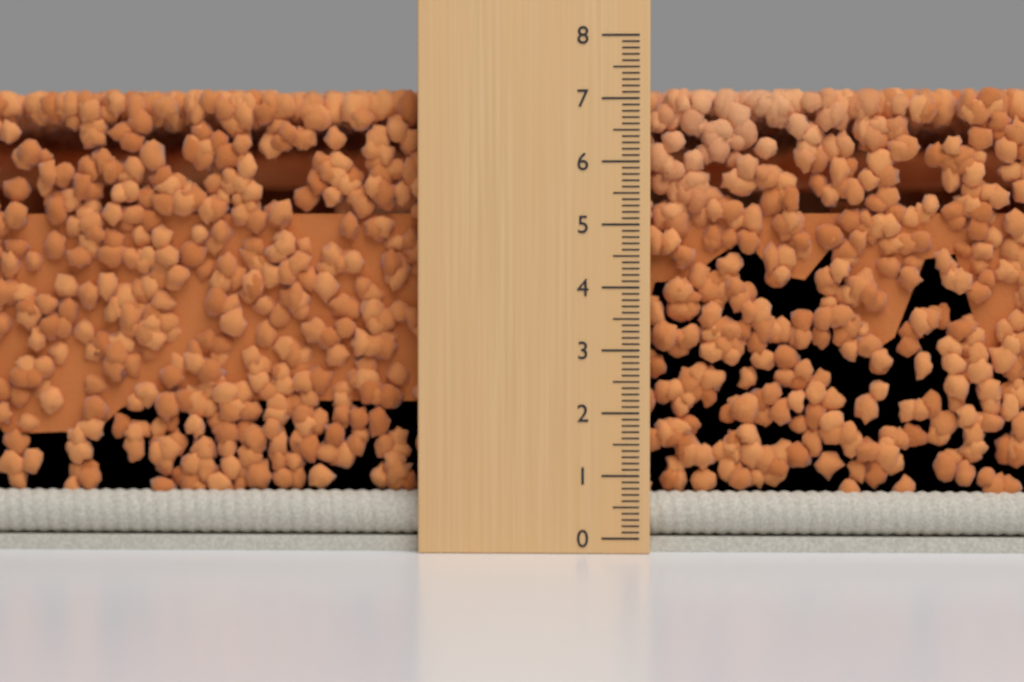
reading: 7.2 (no unit)
